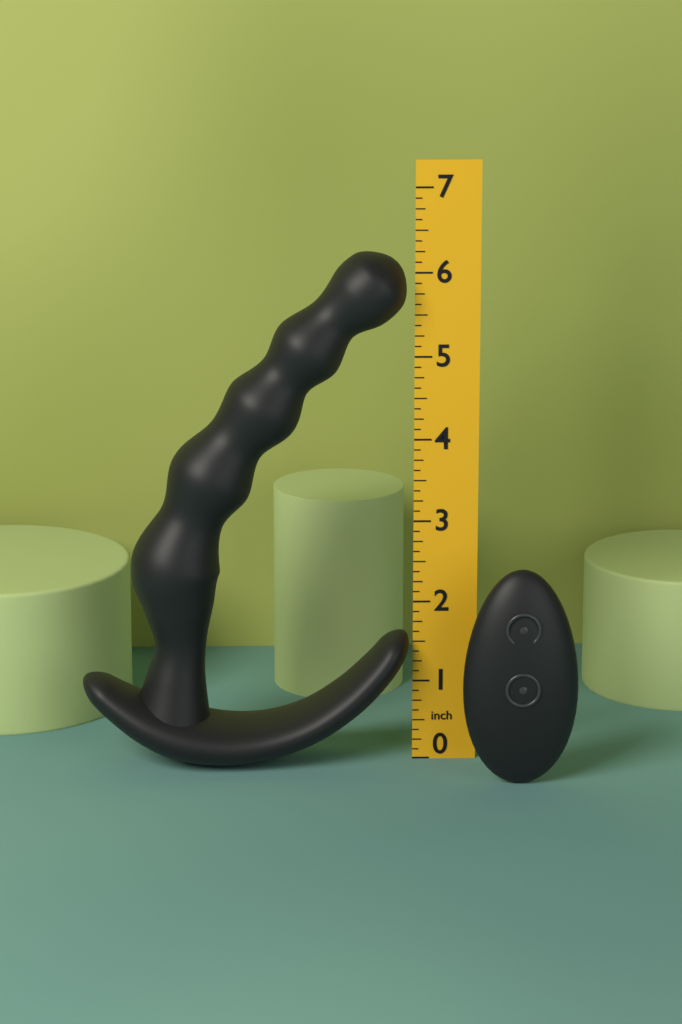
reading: 6.250 in
